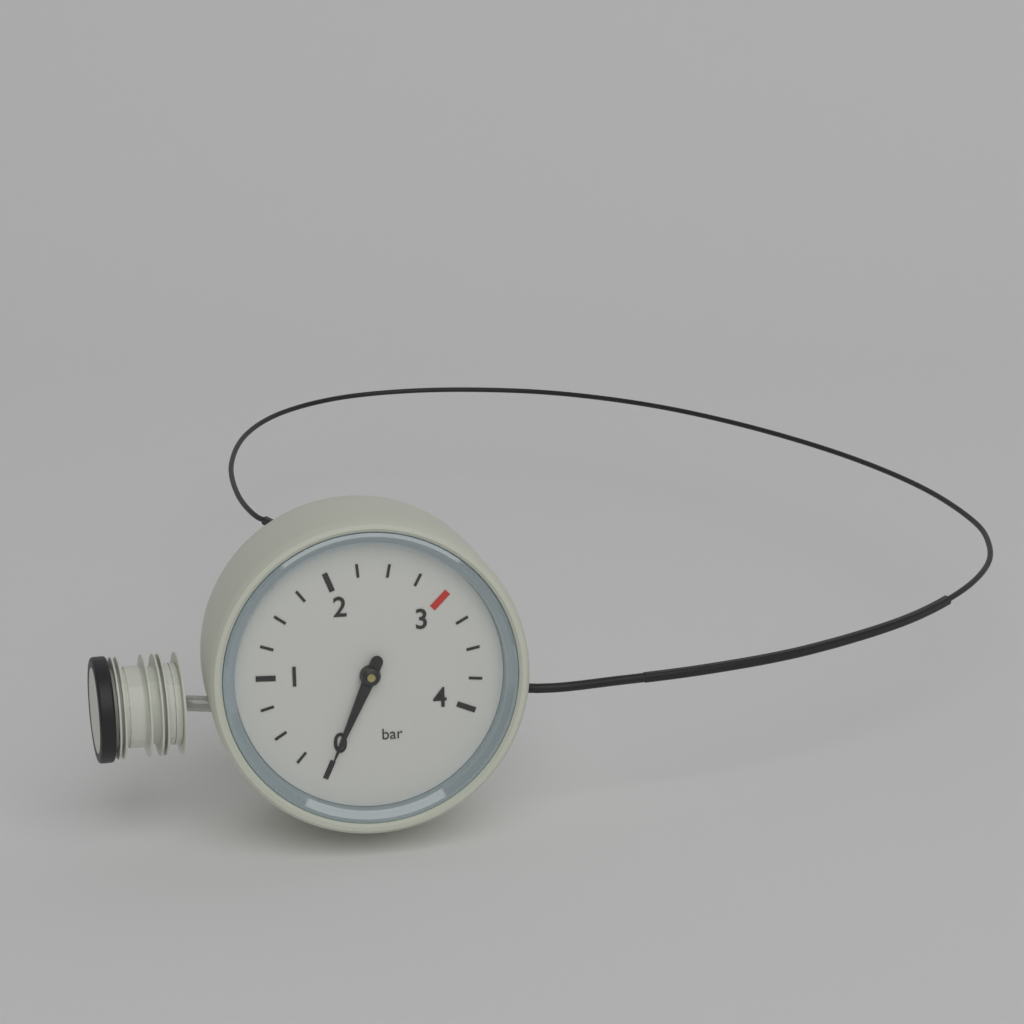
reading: 0.00 bar
